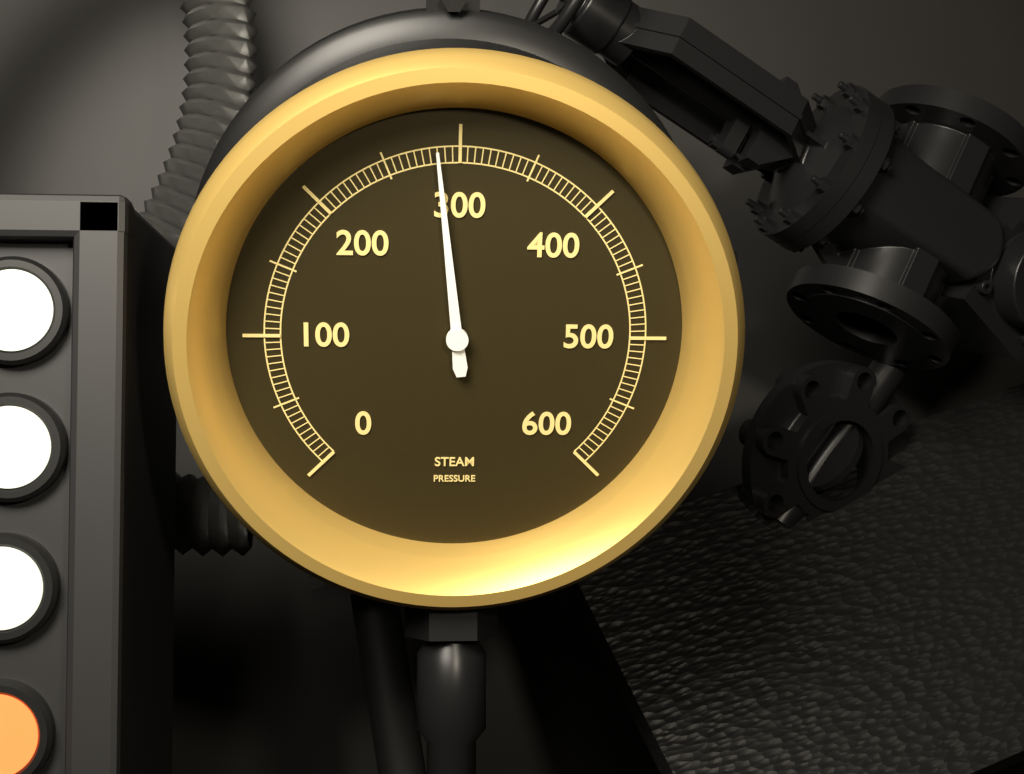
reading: 285 (no unit)
